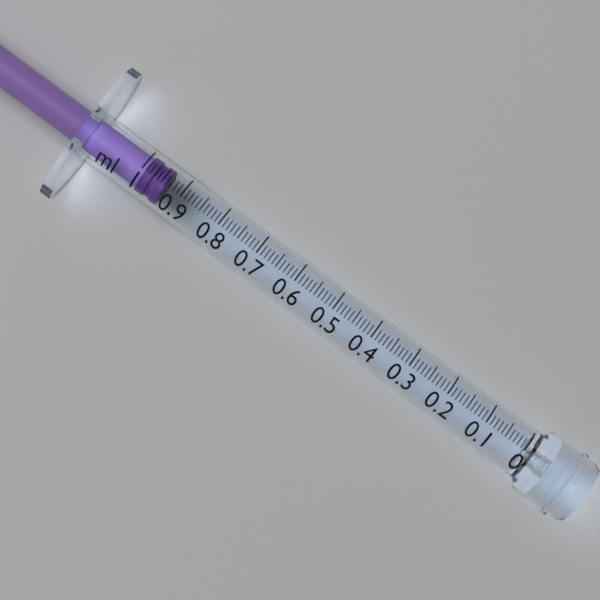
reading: 0.94 ml
